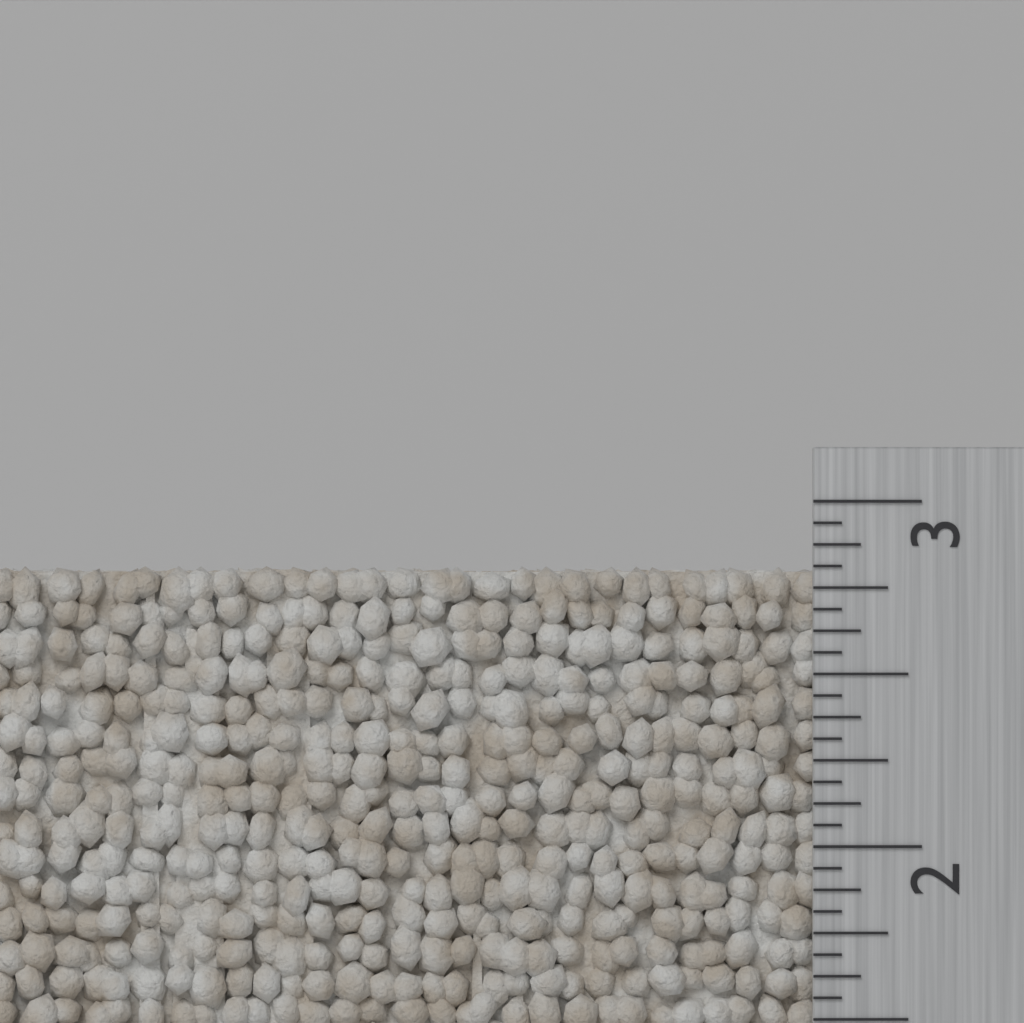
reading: 2.8125 inch
